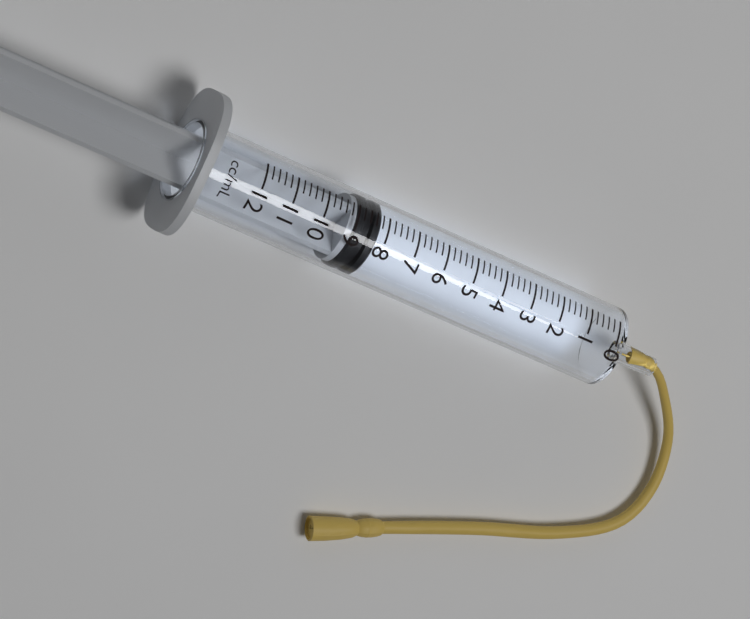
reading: 8.2 ml
